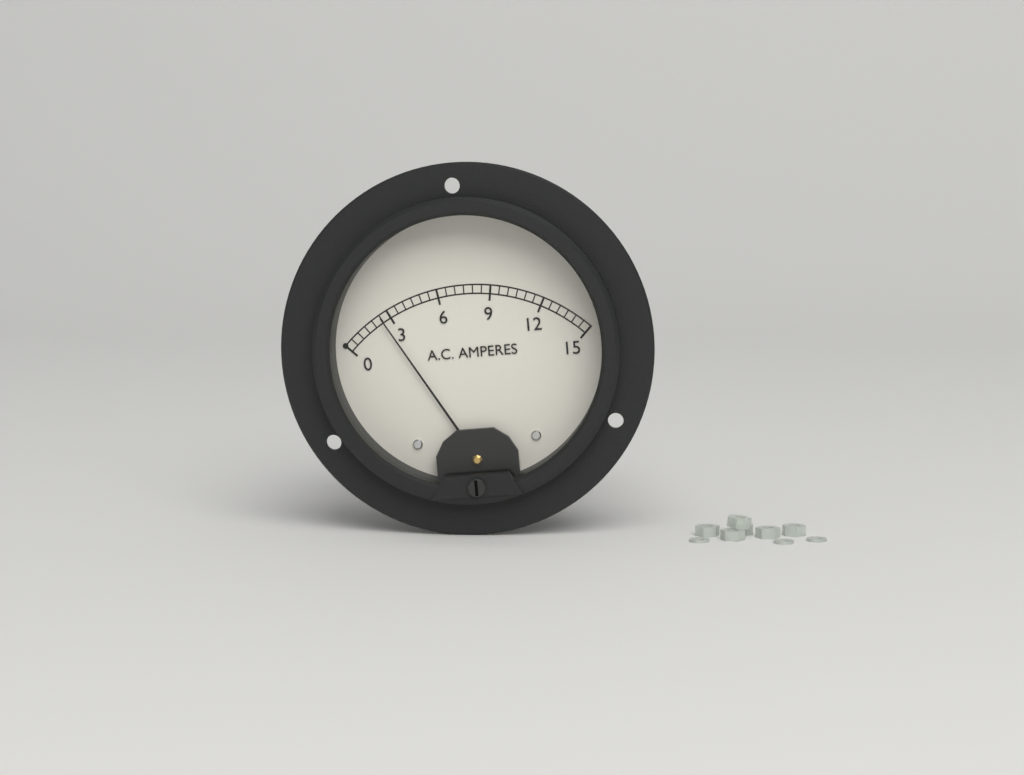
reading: 2.5 A
